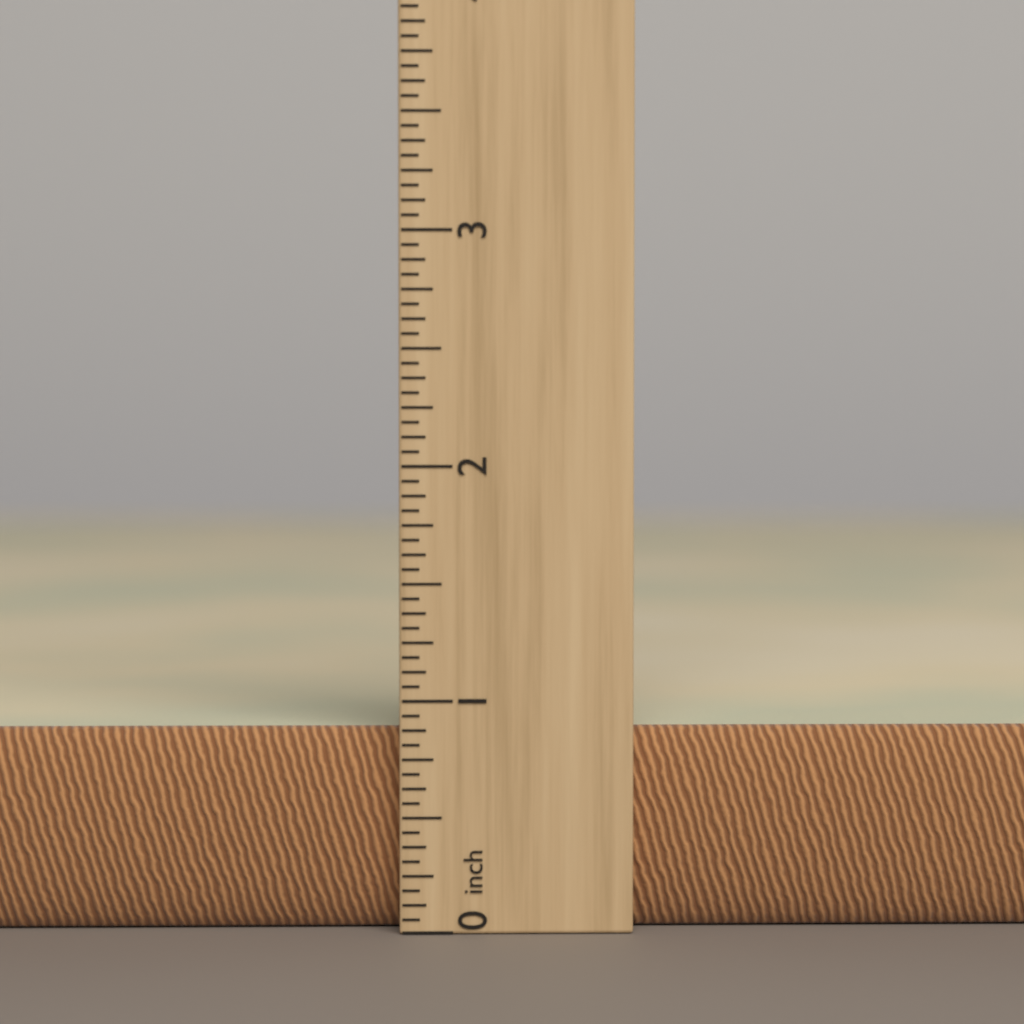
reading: 0.8750 inch
